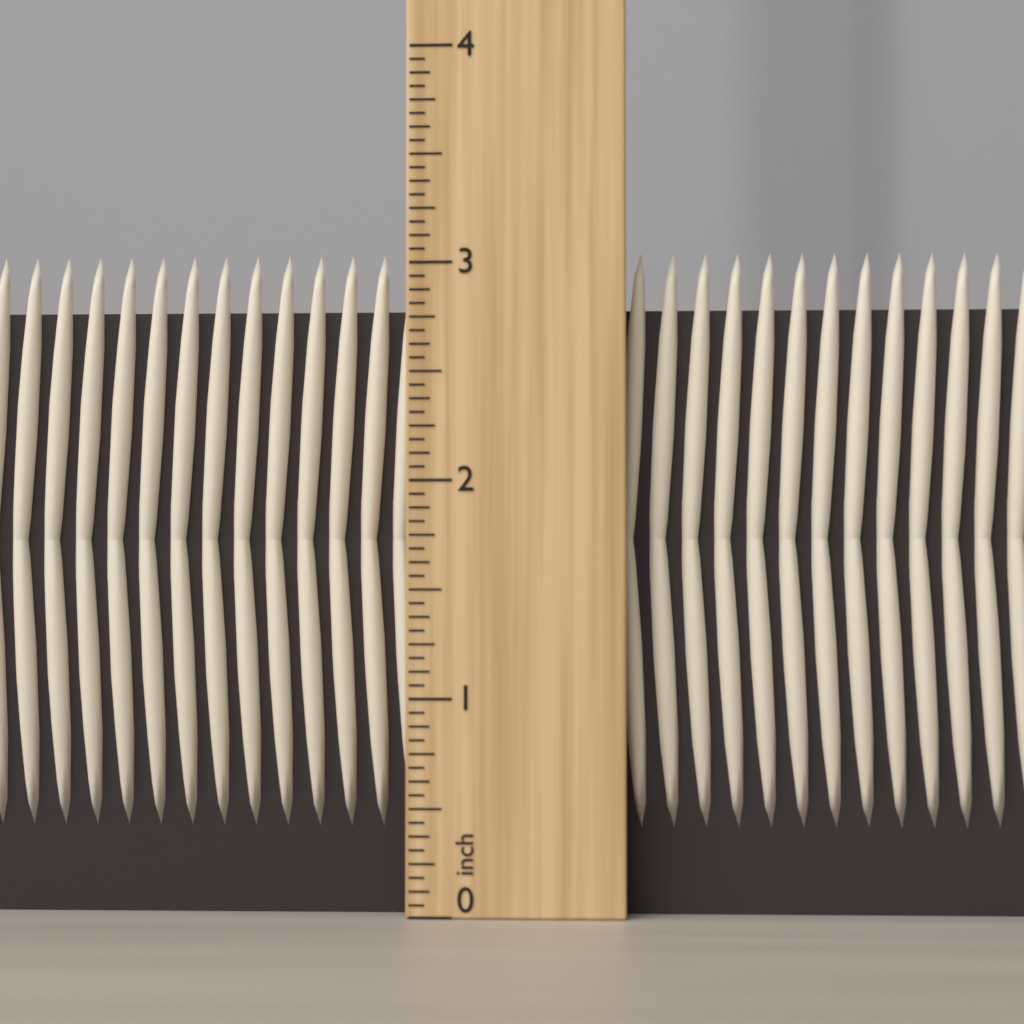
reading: 3.0625 inch
